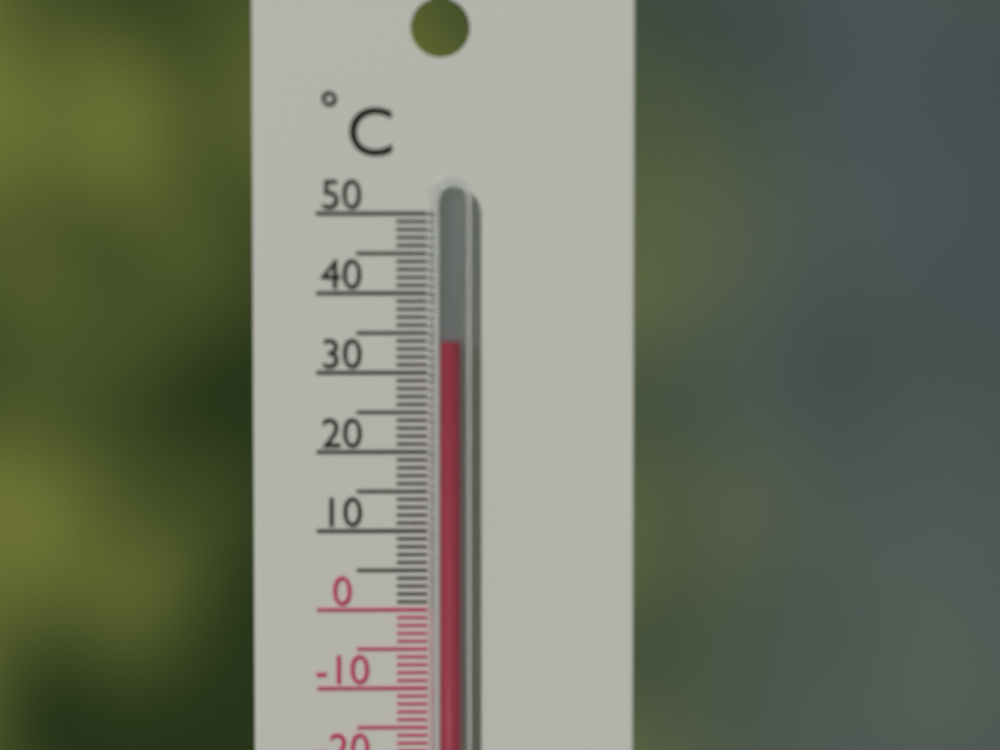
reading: 34 °C
